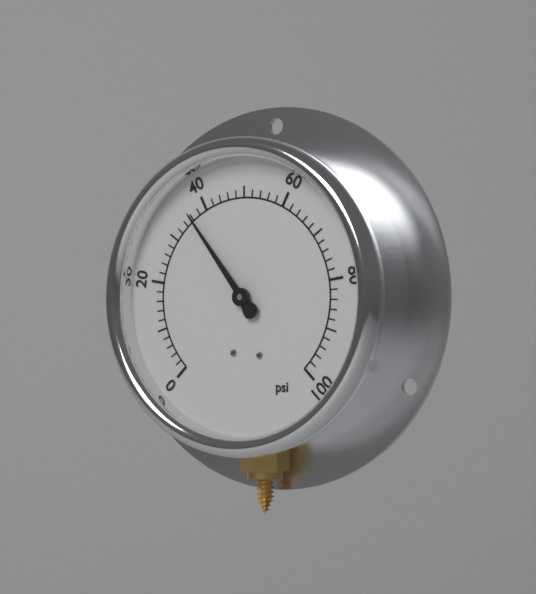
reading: 36 psi
